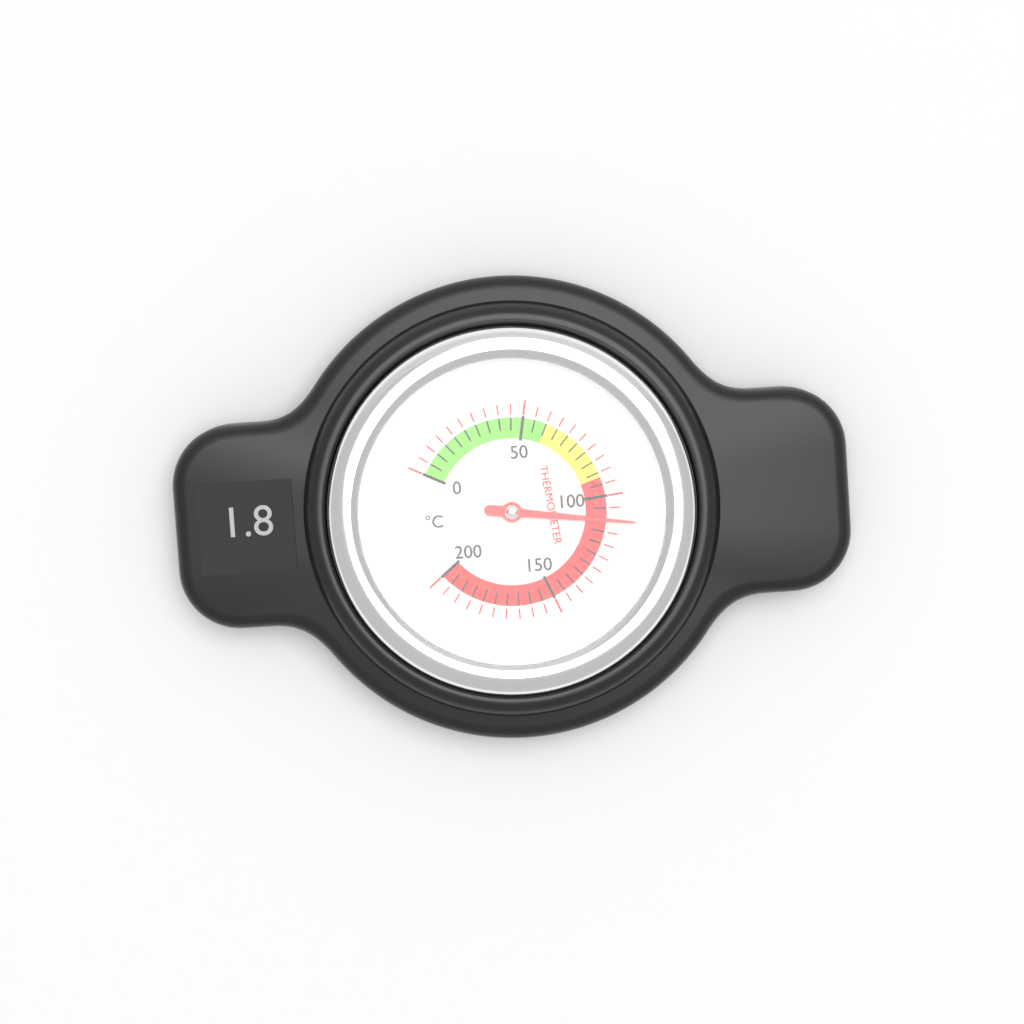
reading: 110 °C
